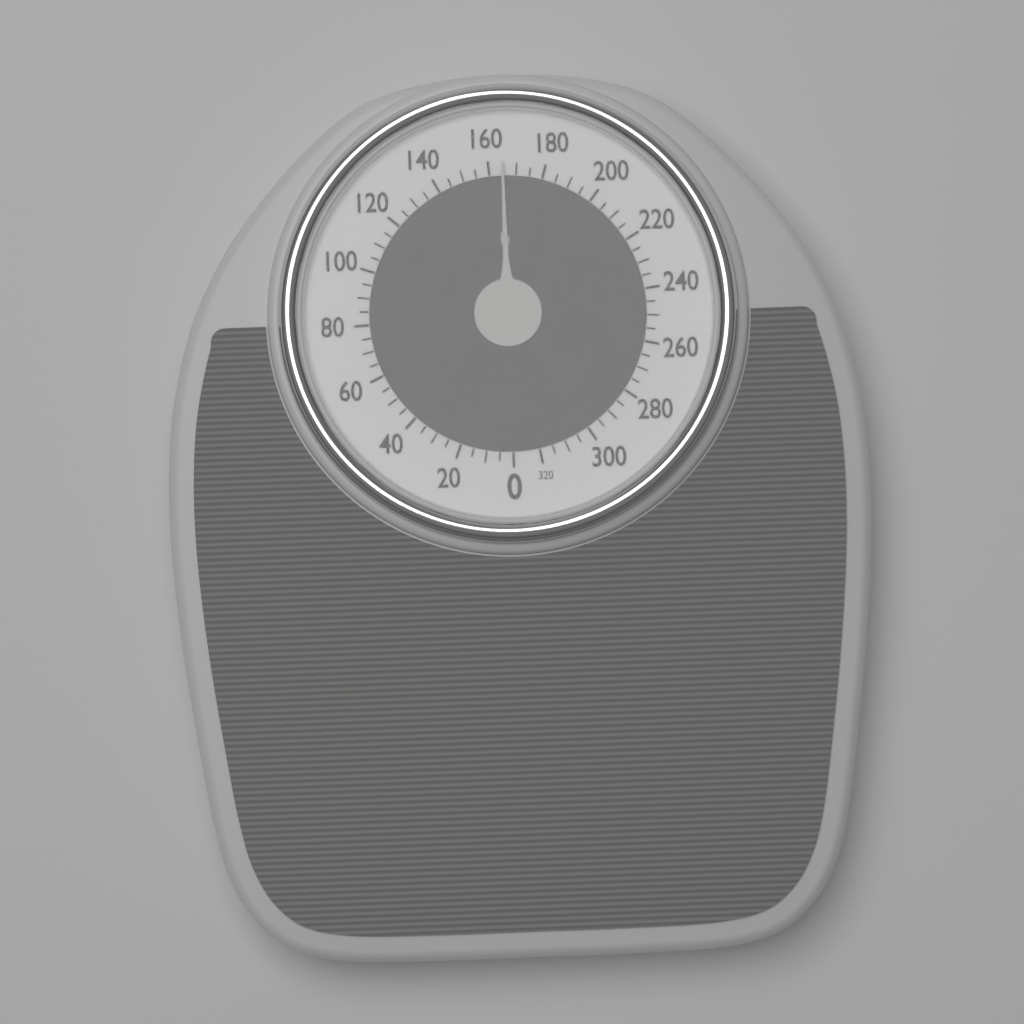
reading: 165 lb
